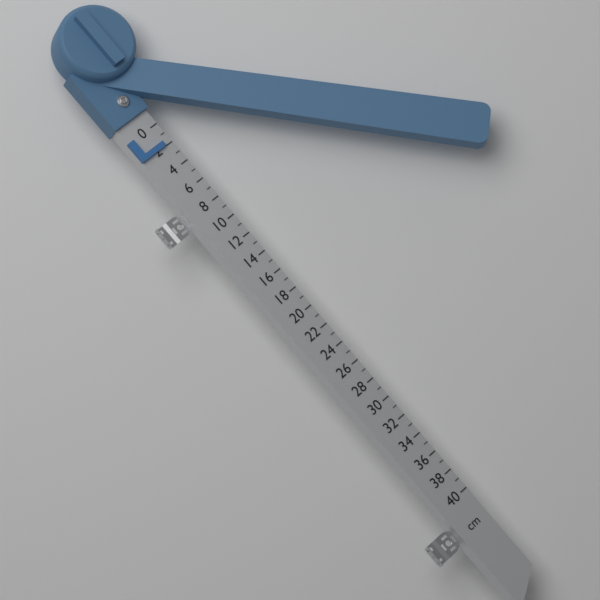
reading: 2 cm
